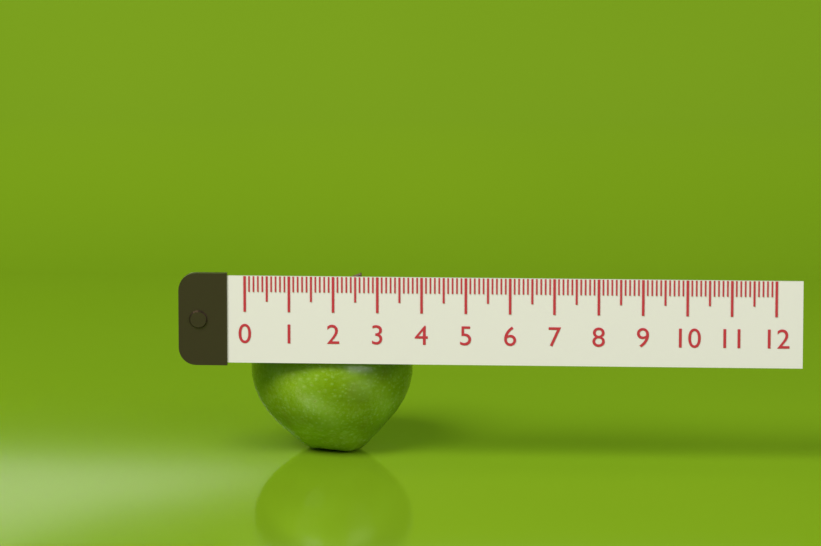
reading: 3.7 (no unit)
